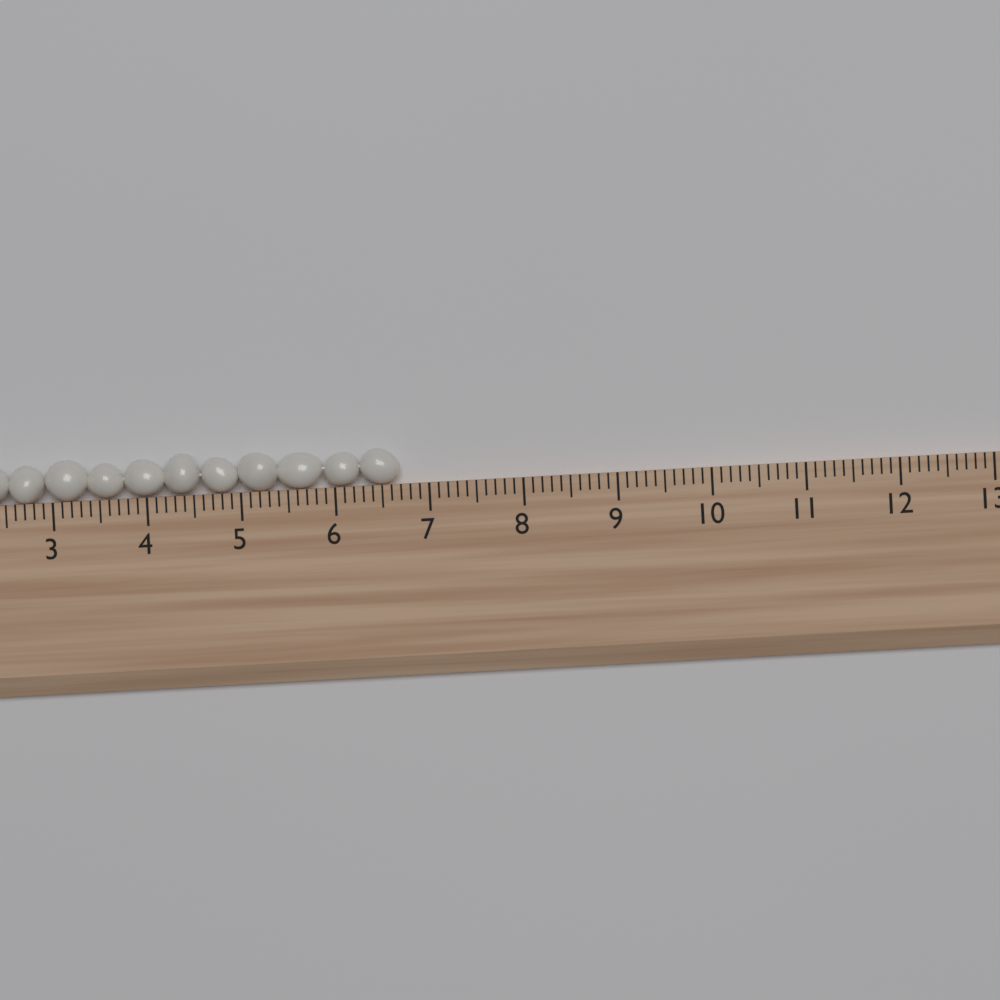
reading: 6.7 (no unit)
